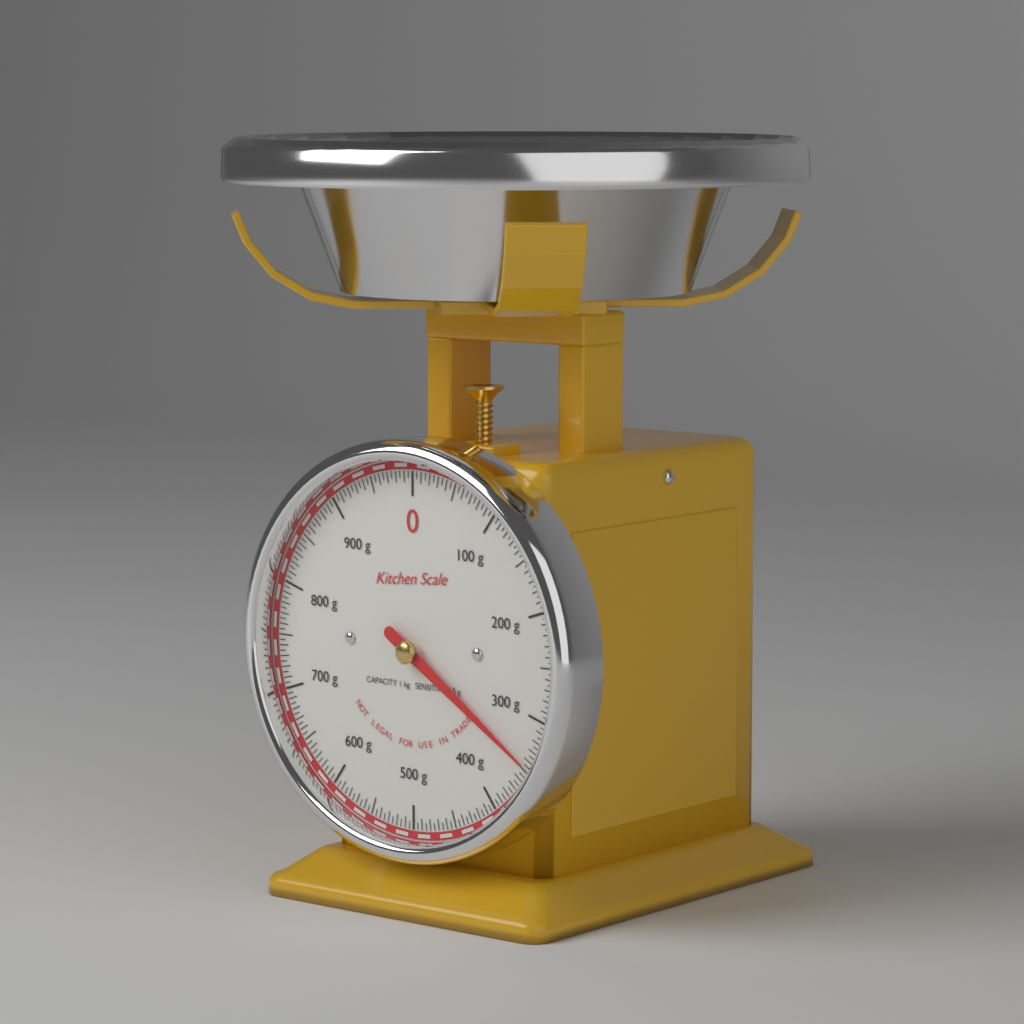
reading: 345 g
